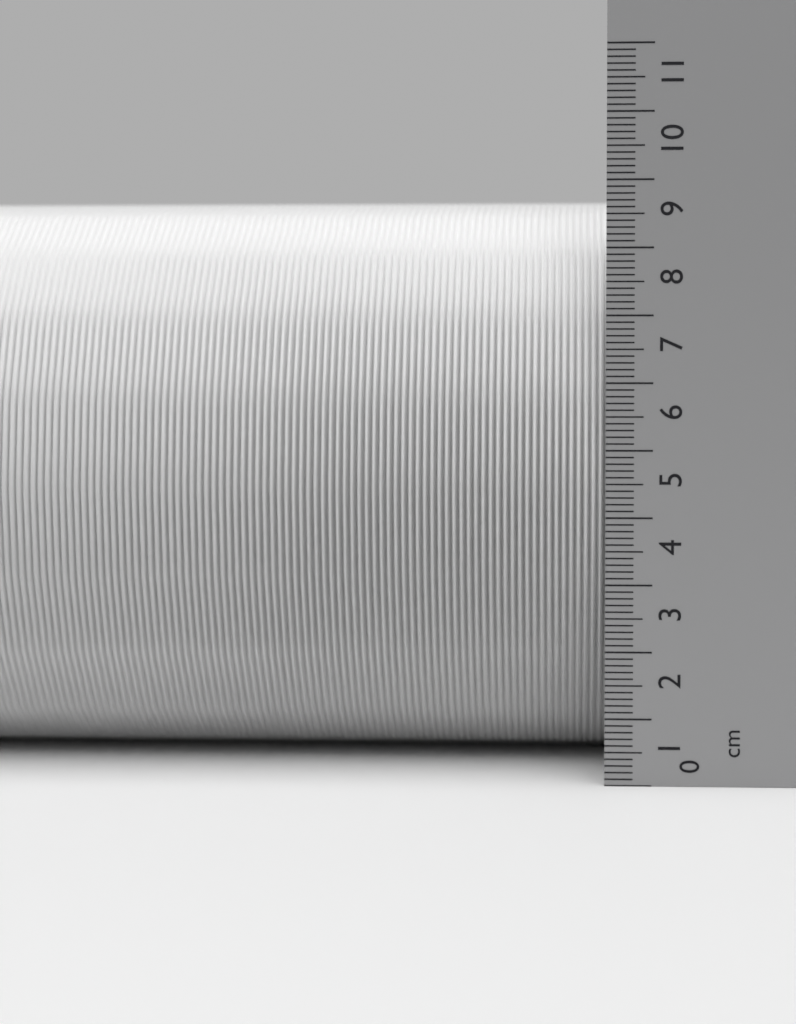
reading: 8.9 cm
